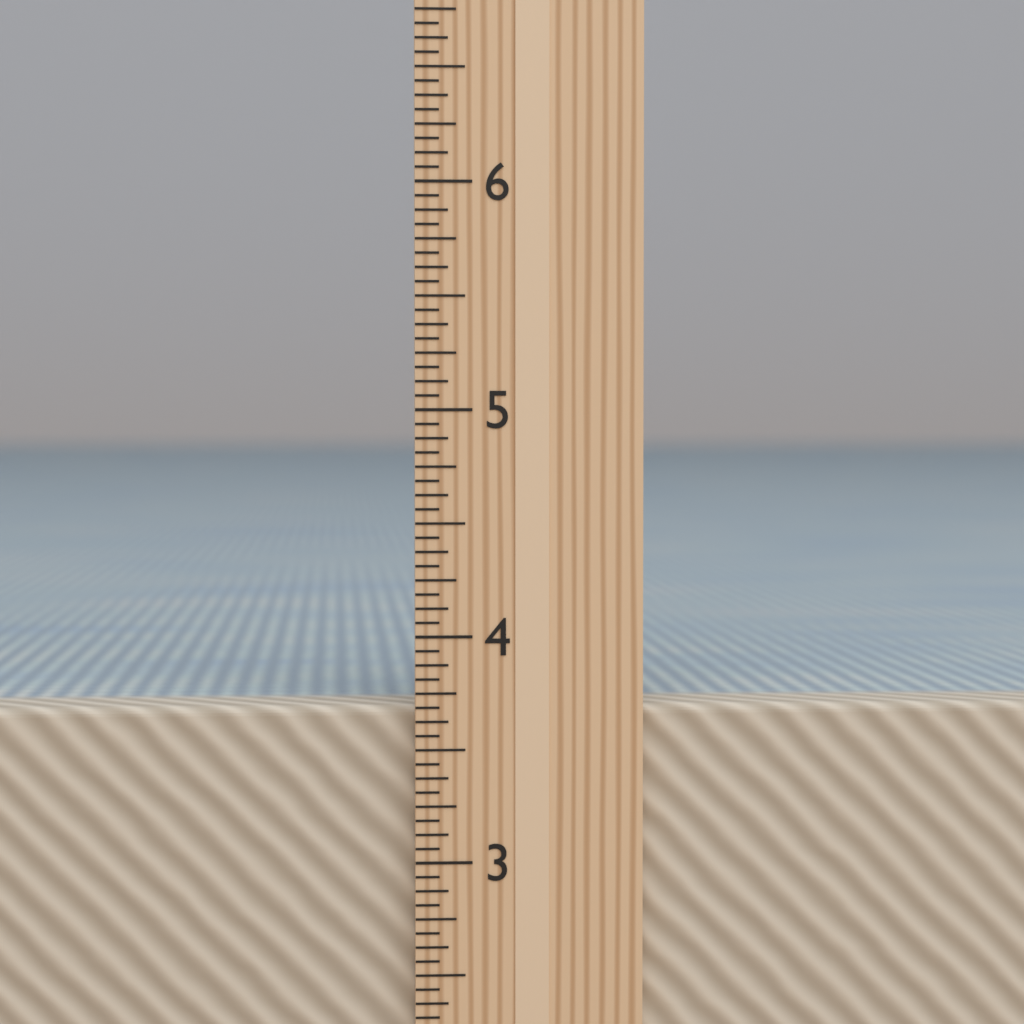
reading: 3.6875 in
